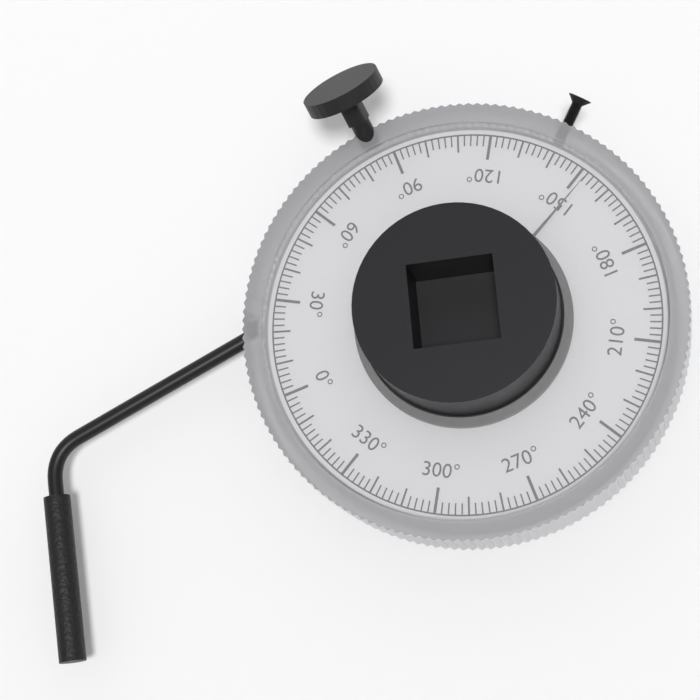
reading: 152 °
